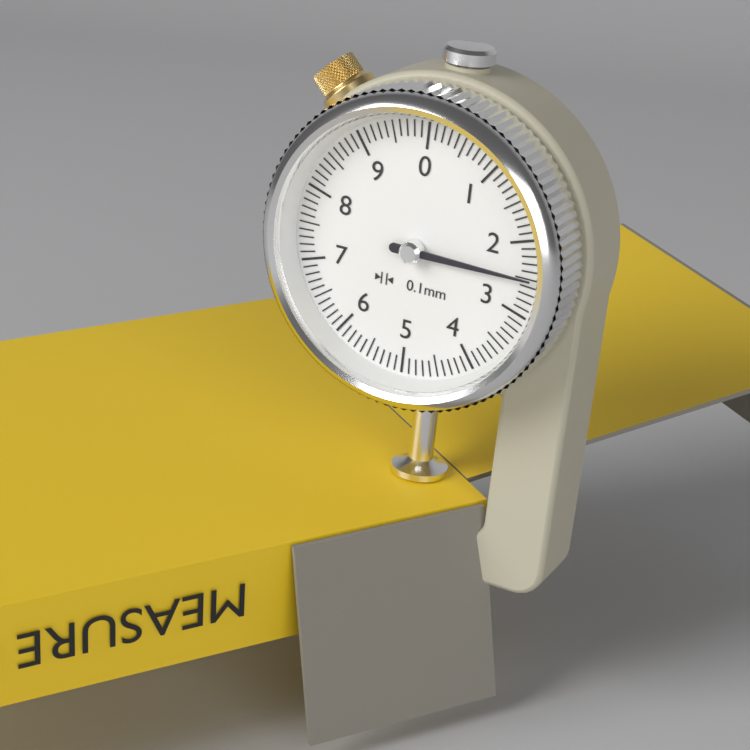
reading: 2.5 mm
